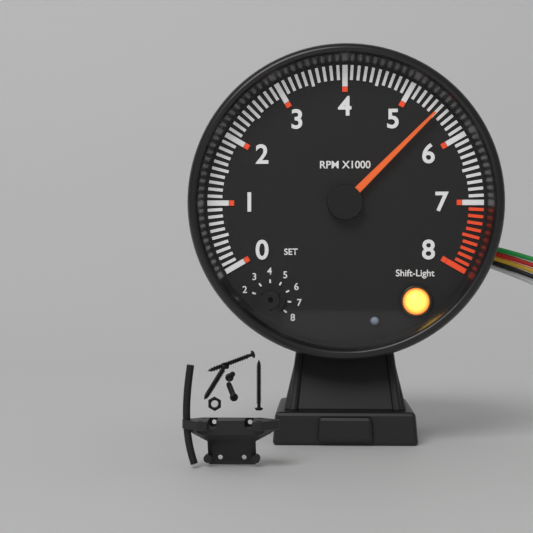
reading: 5500 RPM
